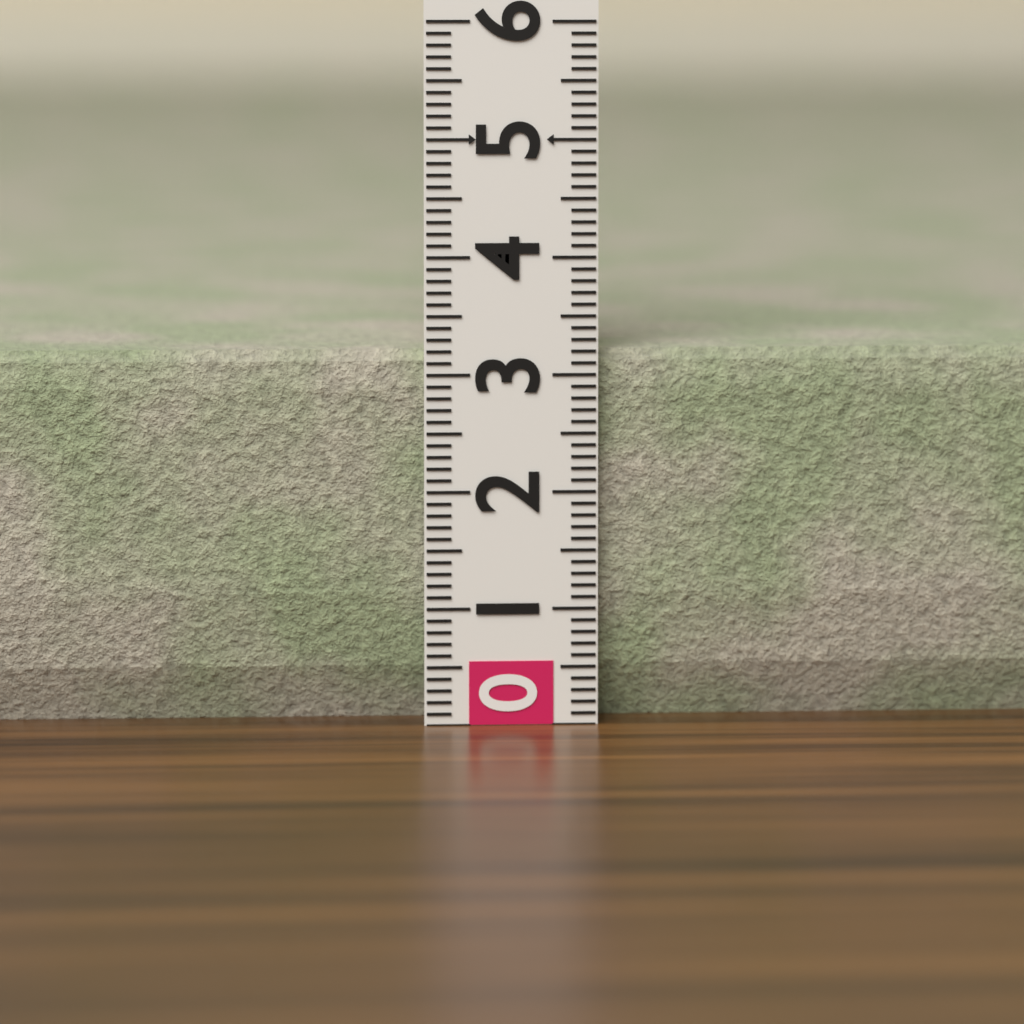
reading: 3.2 (no unit)
